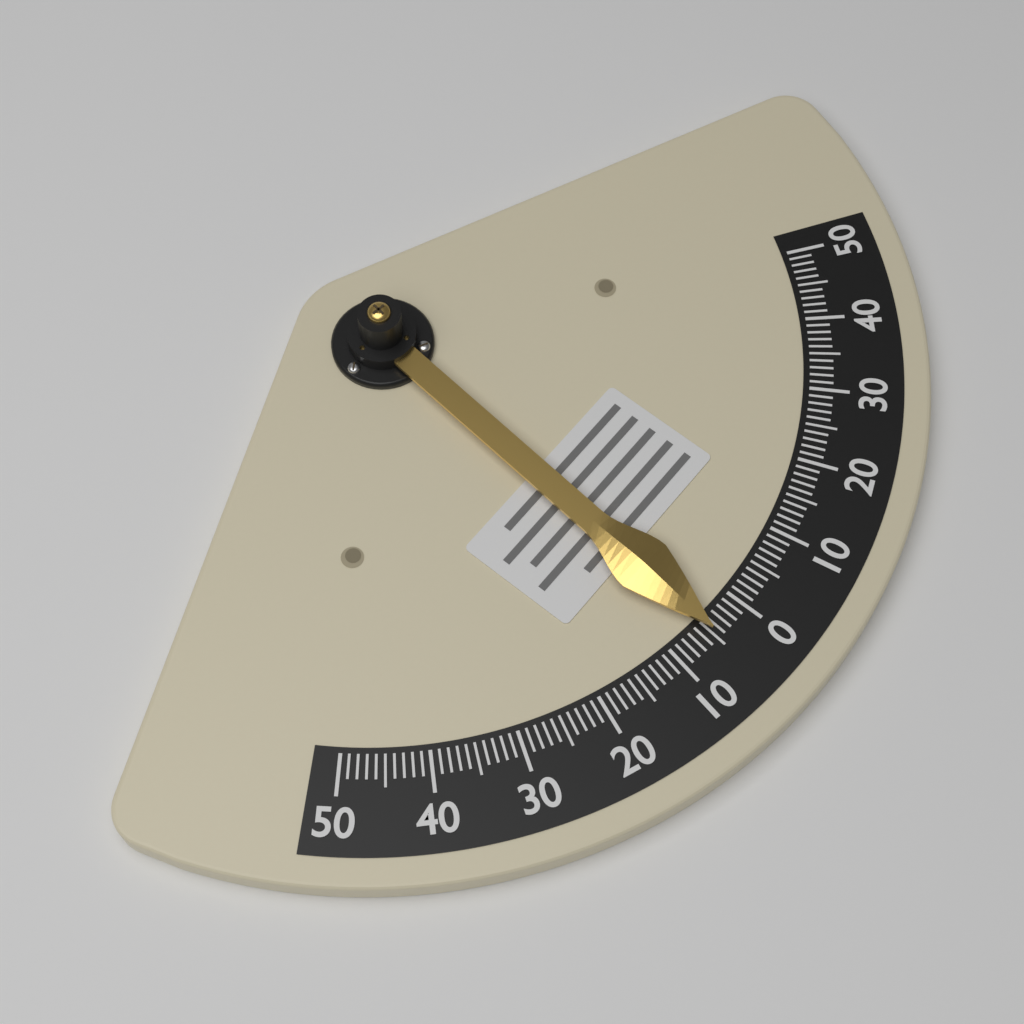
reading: -5 (no unit)
